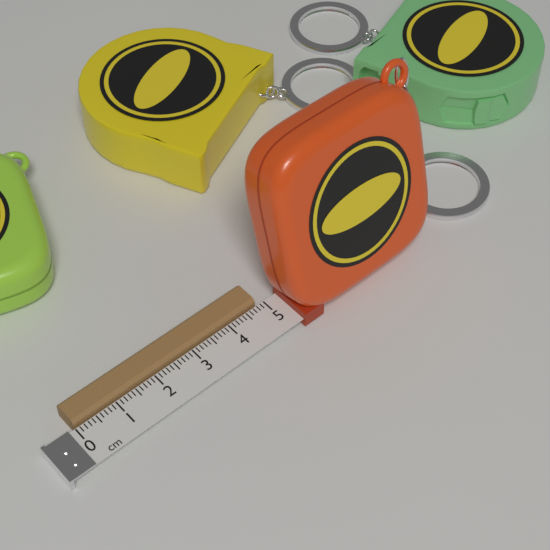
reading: 4.8 cm
